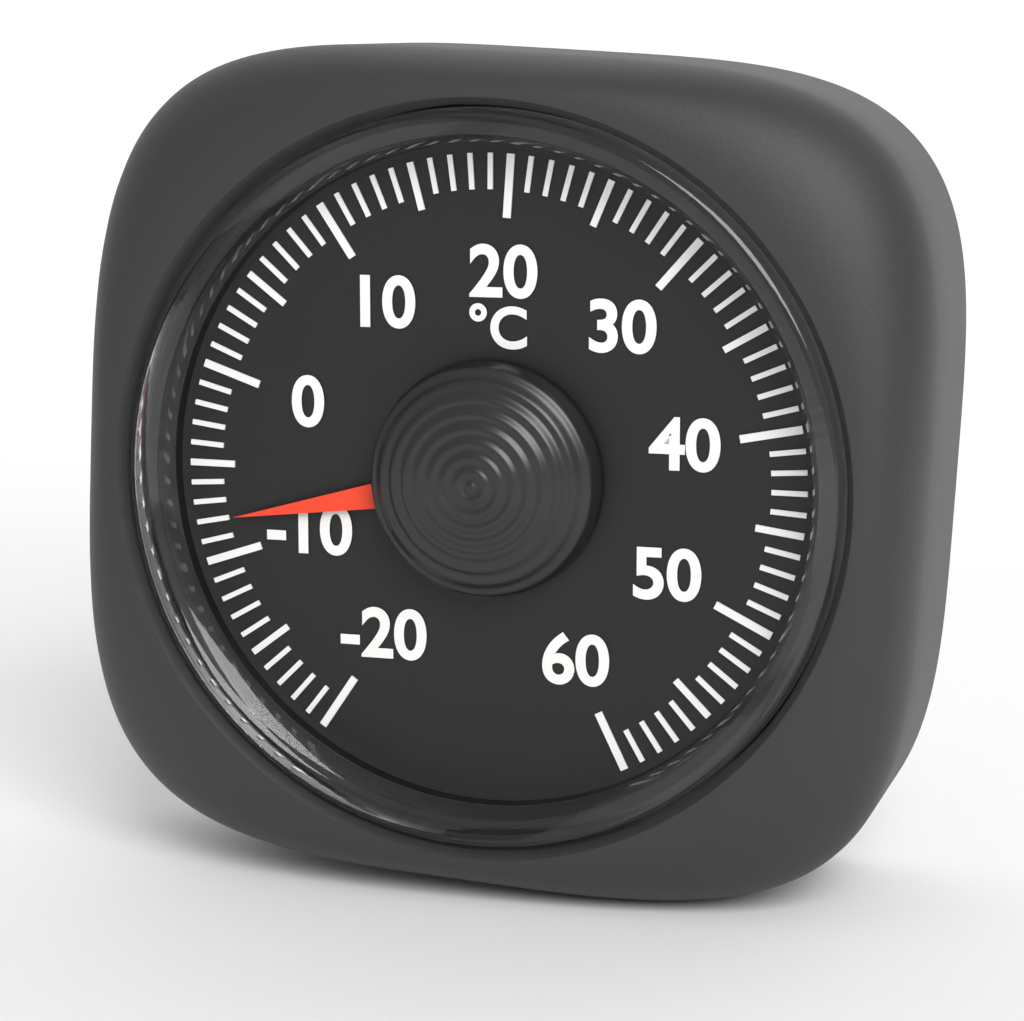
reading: -8 °C
